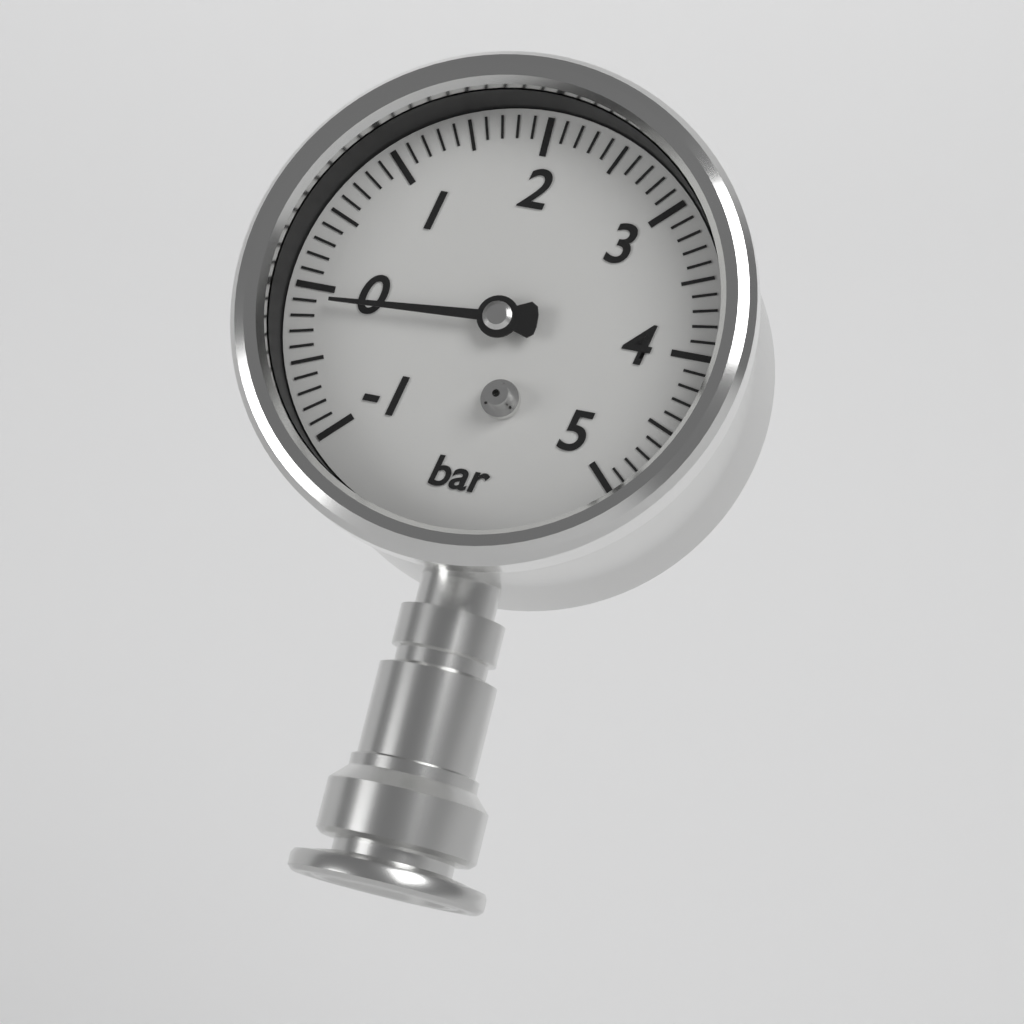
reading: -0.1 bar
